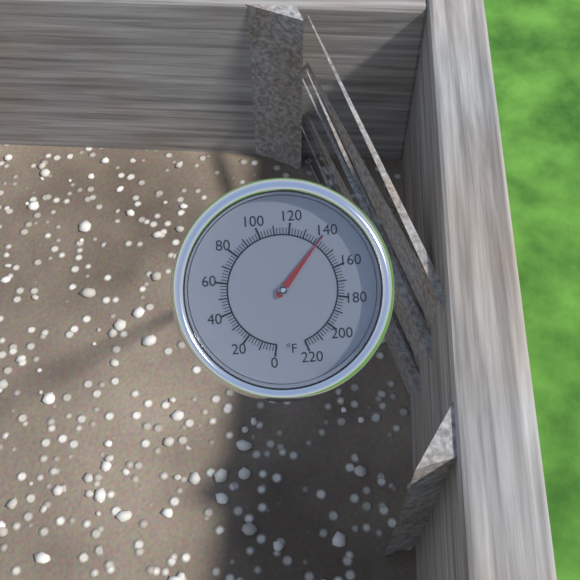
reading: 140 °F
